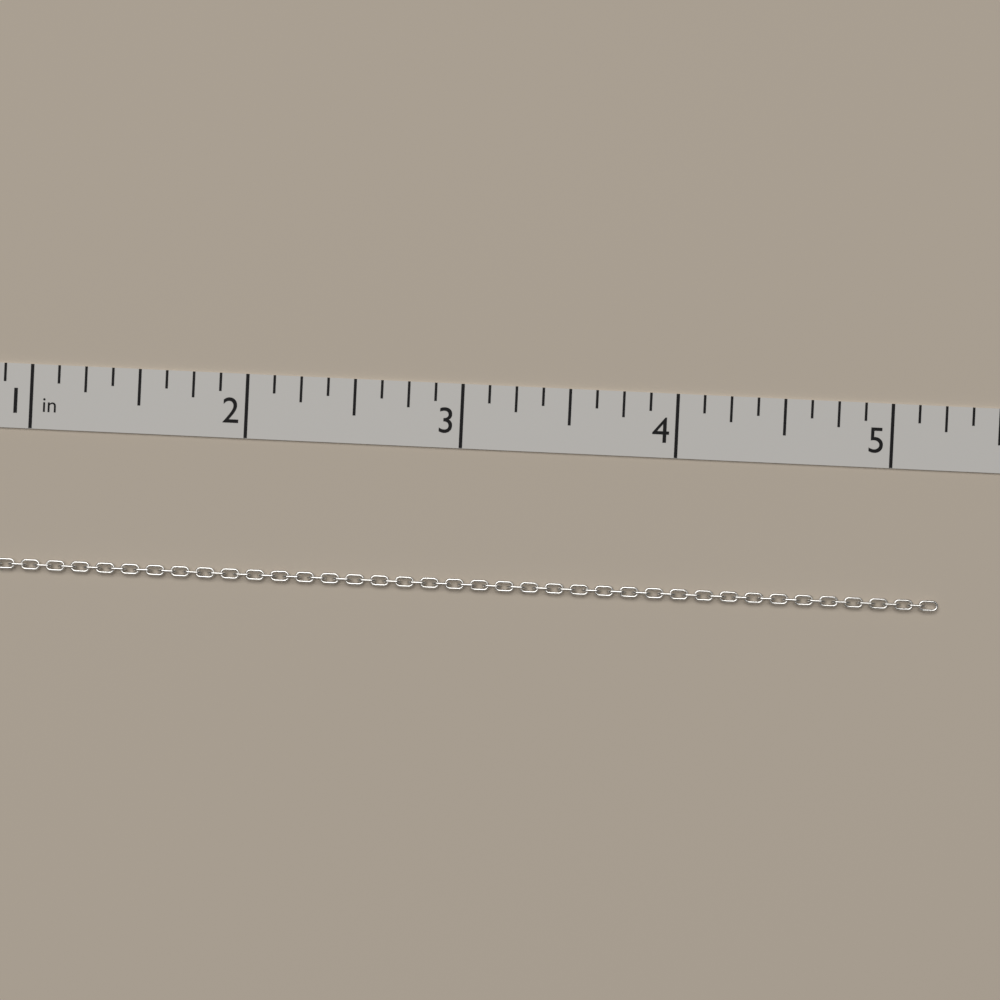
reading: 5.250 in
